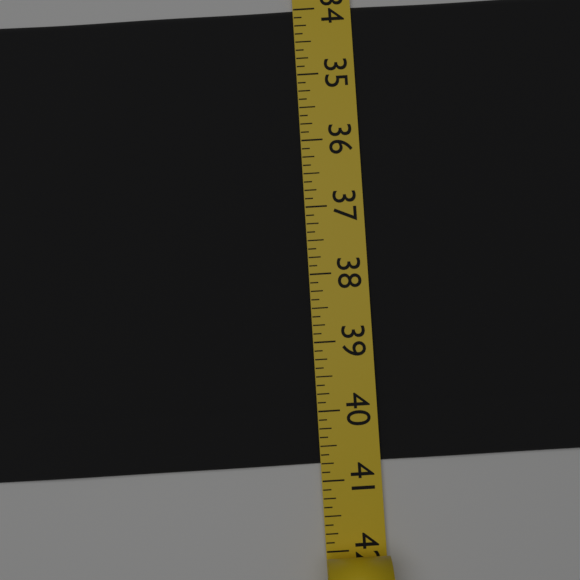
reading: 40.750 (no unit)
